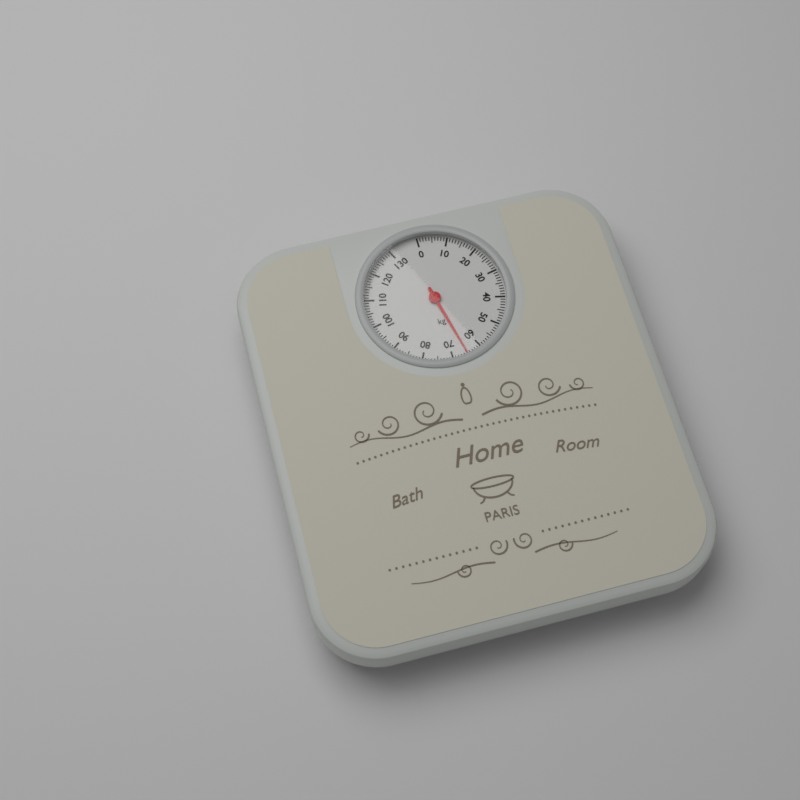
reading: 65 kg
